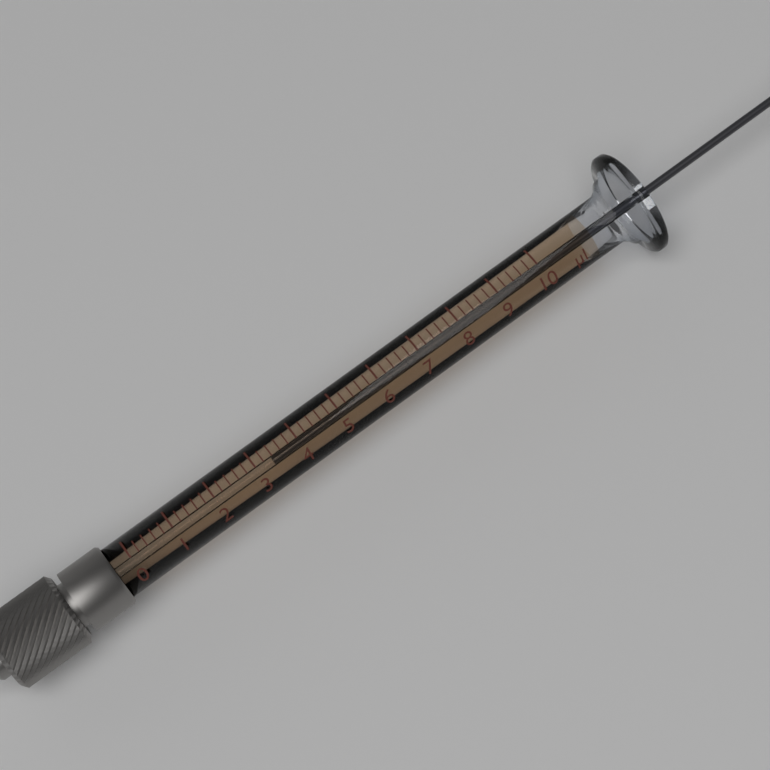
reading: 3.4 µl
